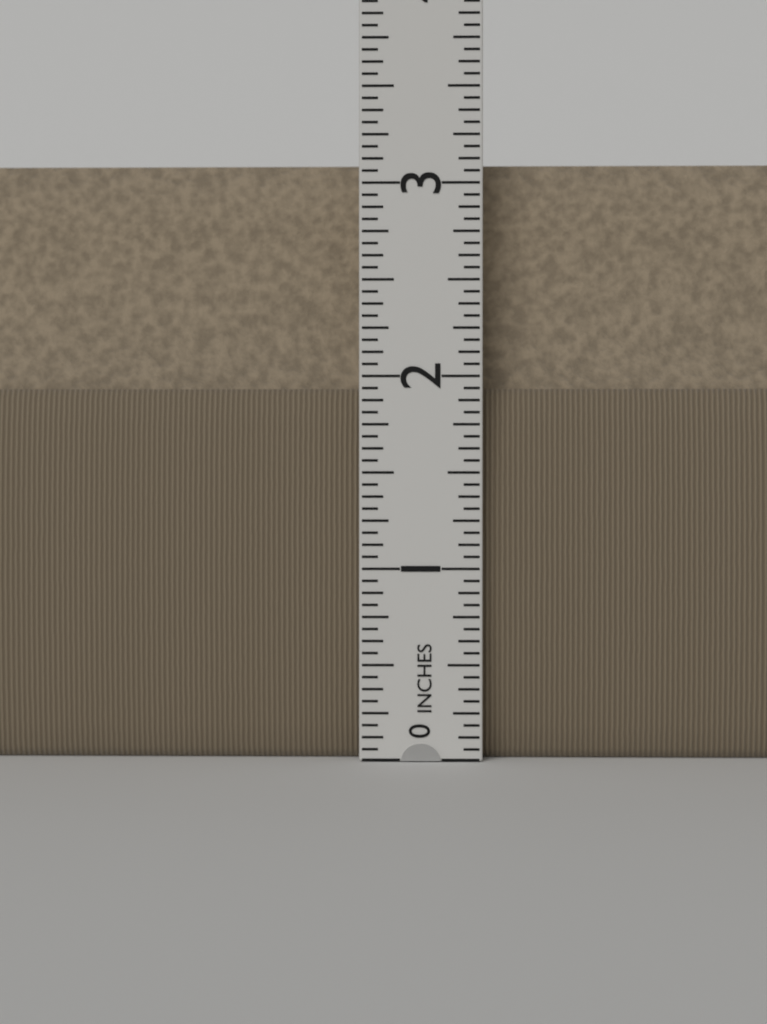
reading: 3.1250 in
